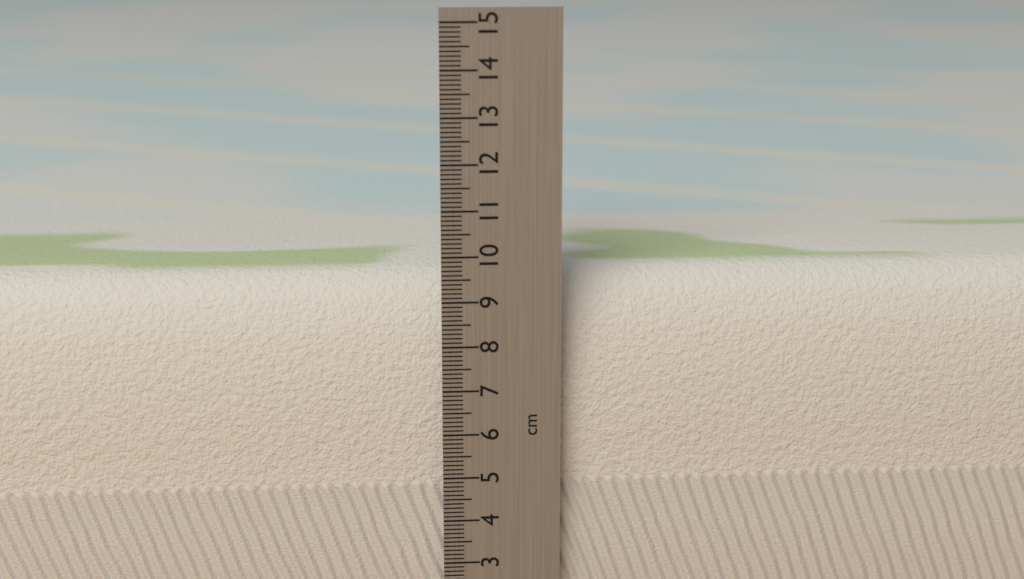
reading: 9.5 cm
